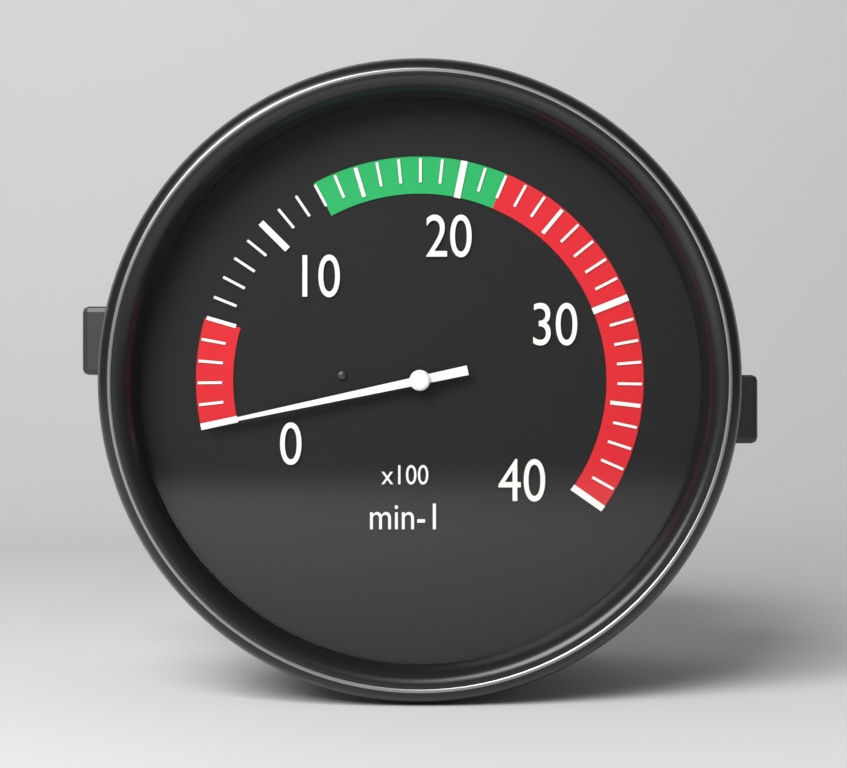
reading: 0 min-1
